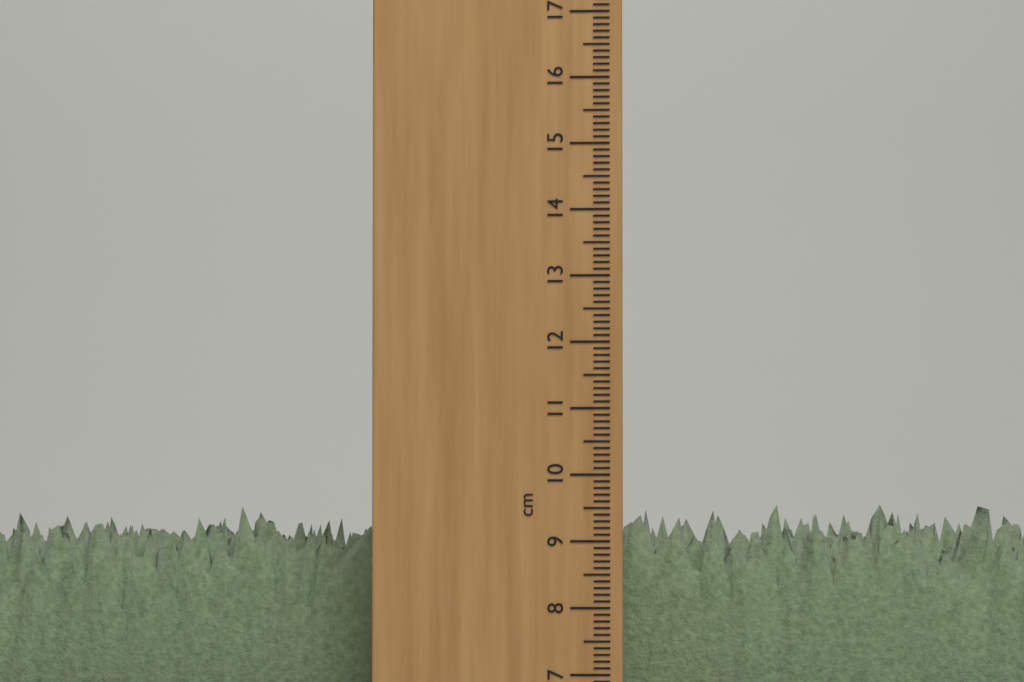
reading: 9.6 cm
